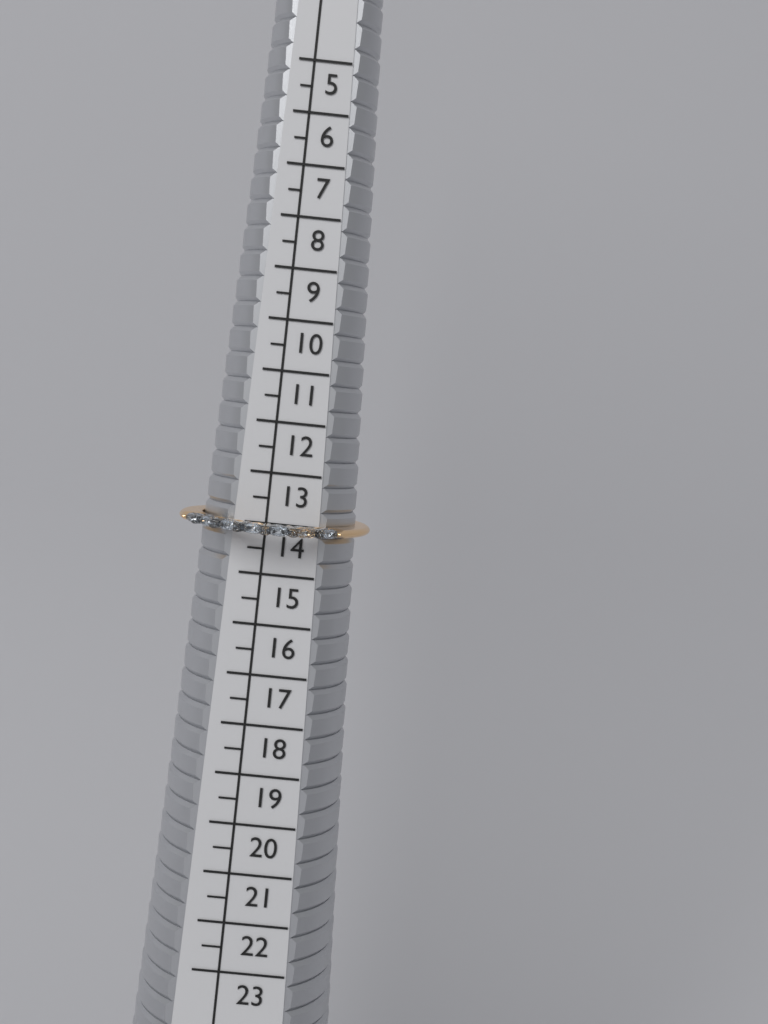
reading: 14.5 (no unit)
